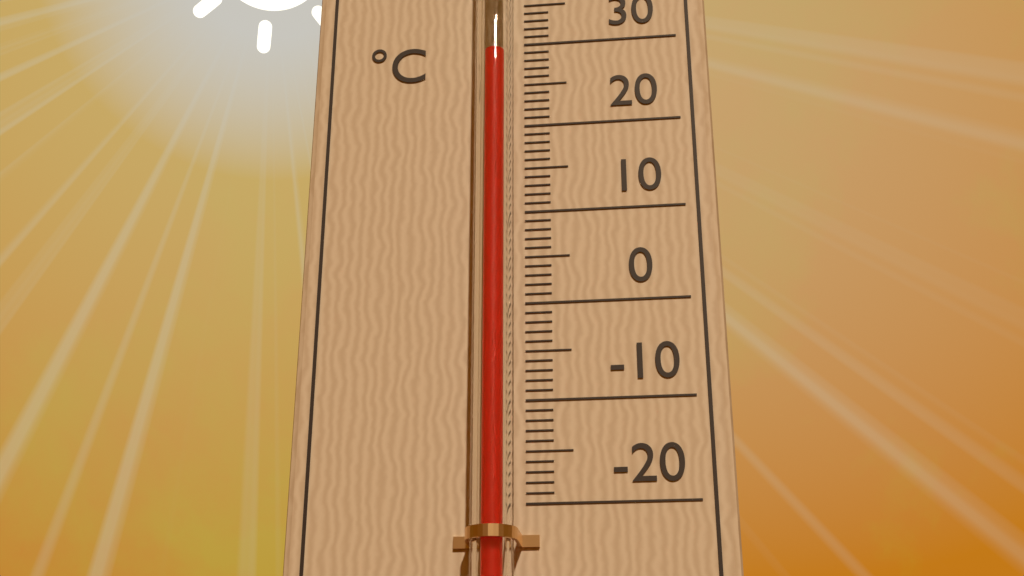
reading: 27 °C
